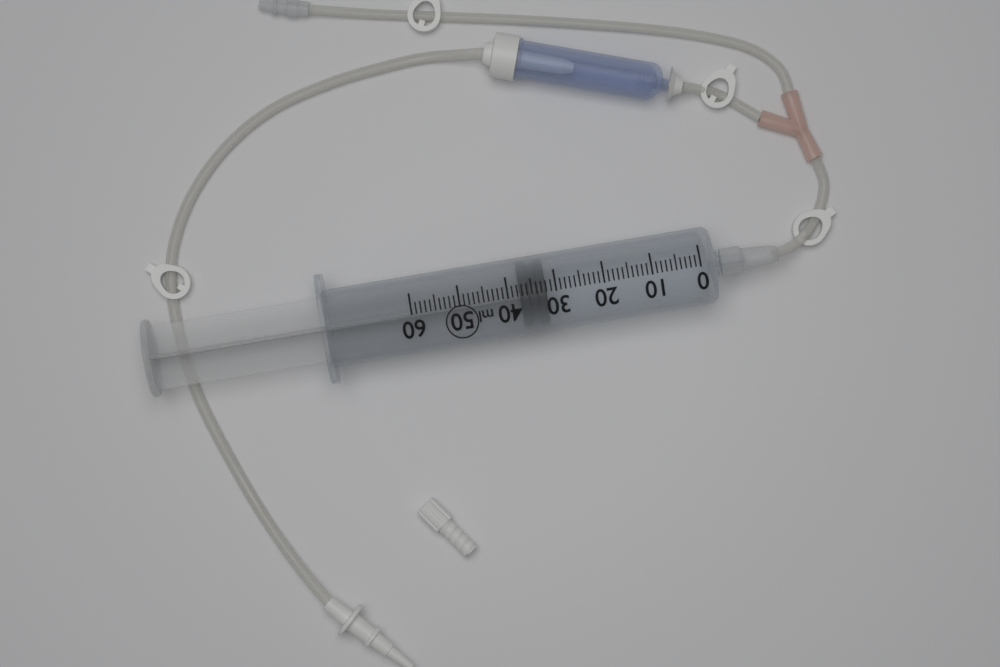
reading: 32 ml
